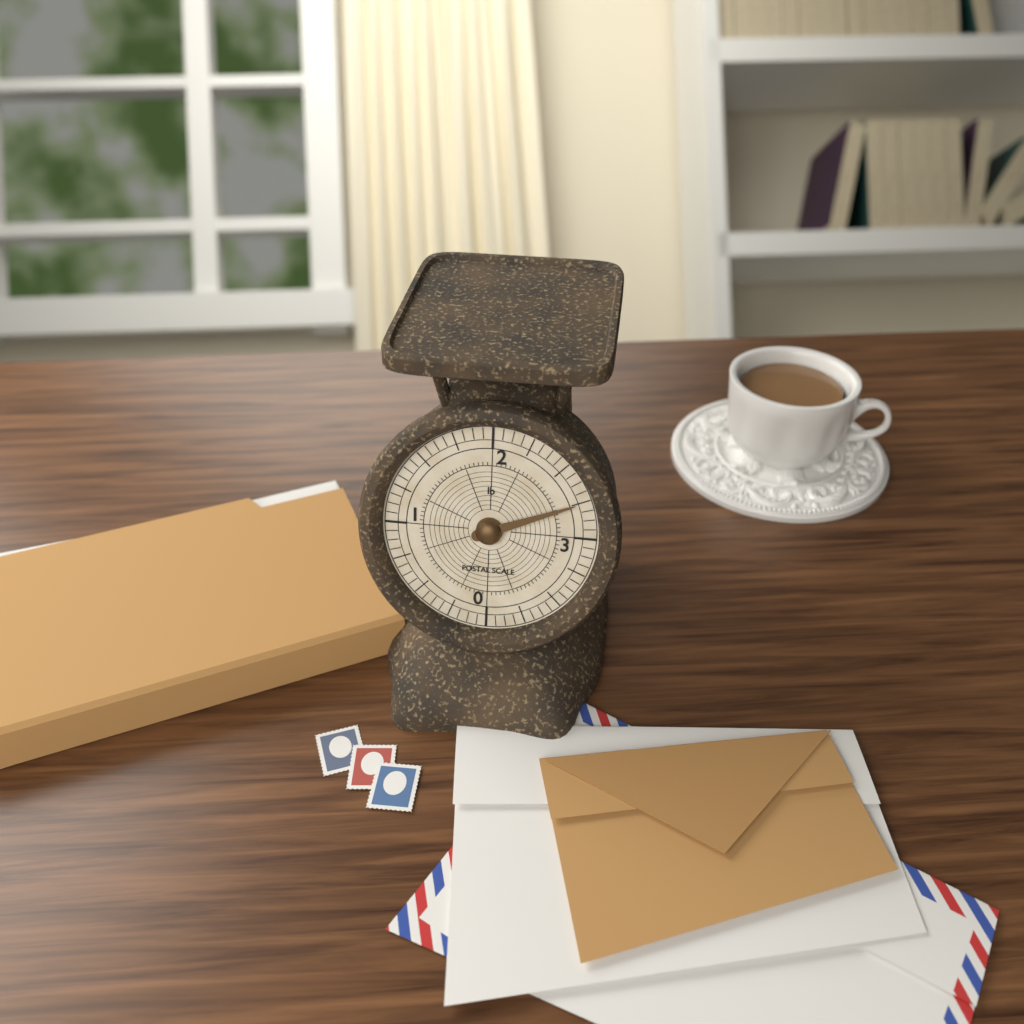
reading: 2.7500 lb
